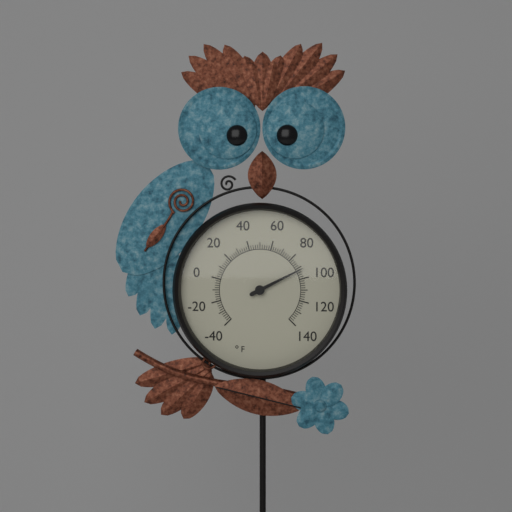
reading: 92 °F
